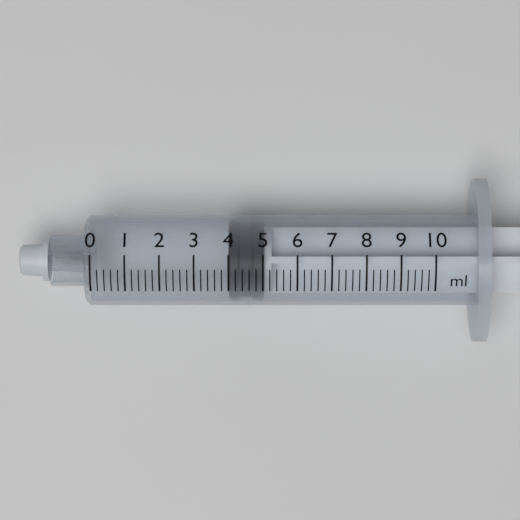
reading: 4.0 ml
